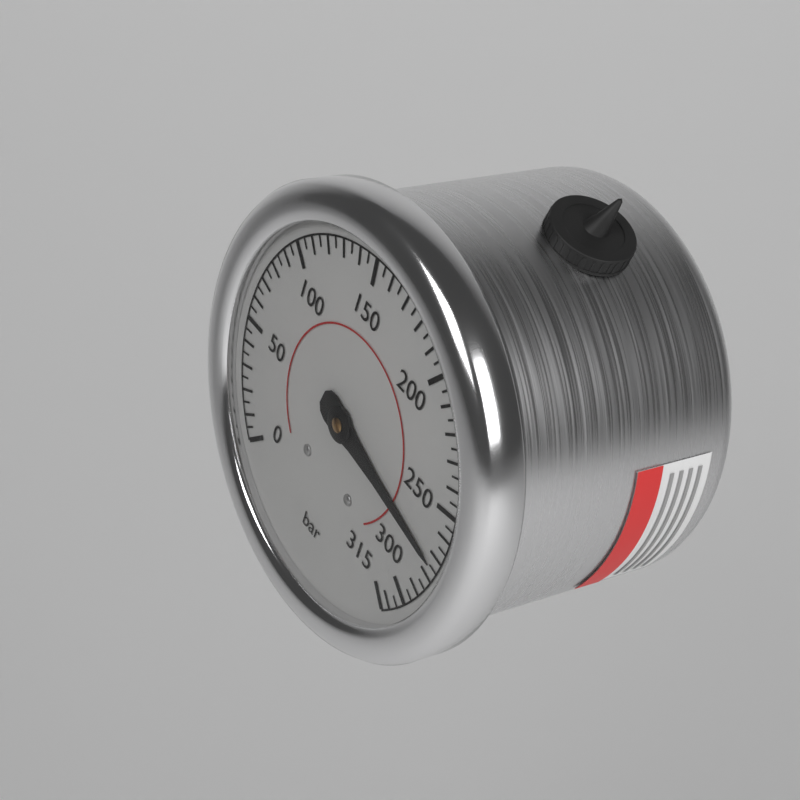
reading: 275 bar
